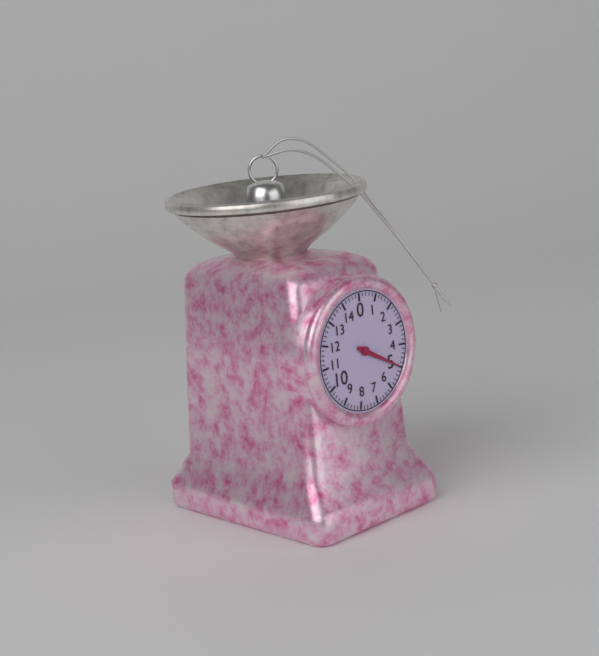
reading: 5.0 (no unit)
